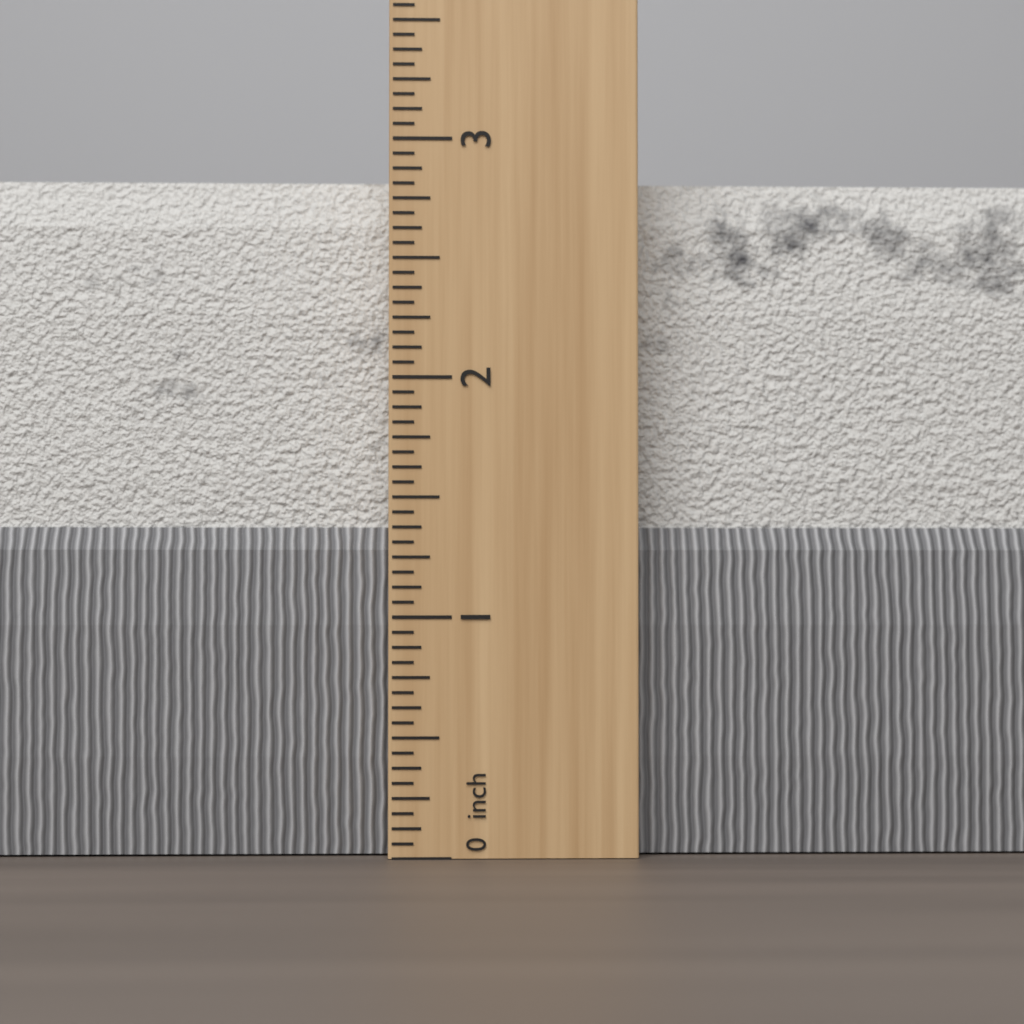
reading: 2.8750 inch
